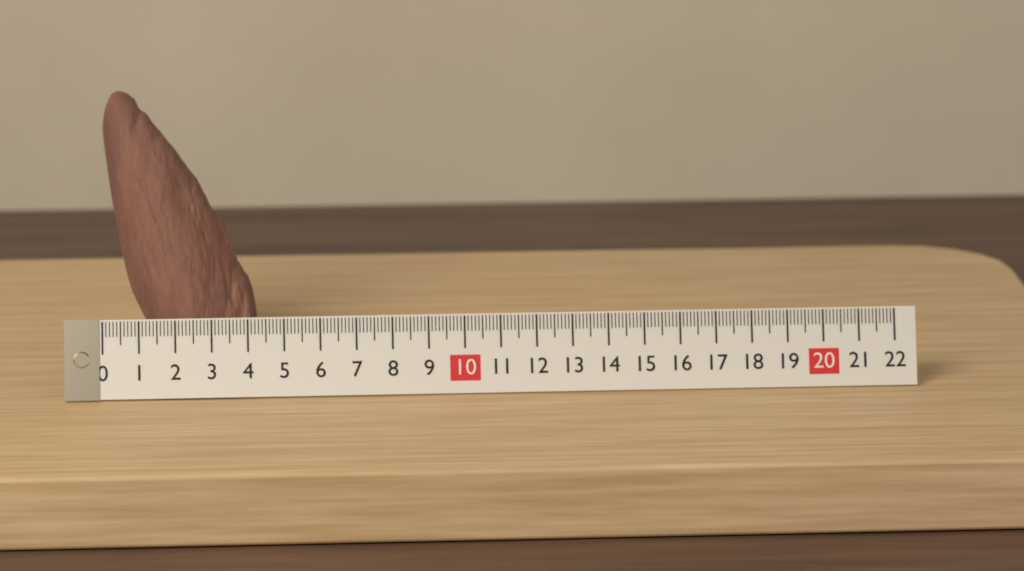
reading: 4.3 (no unit)
